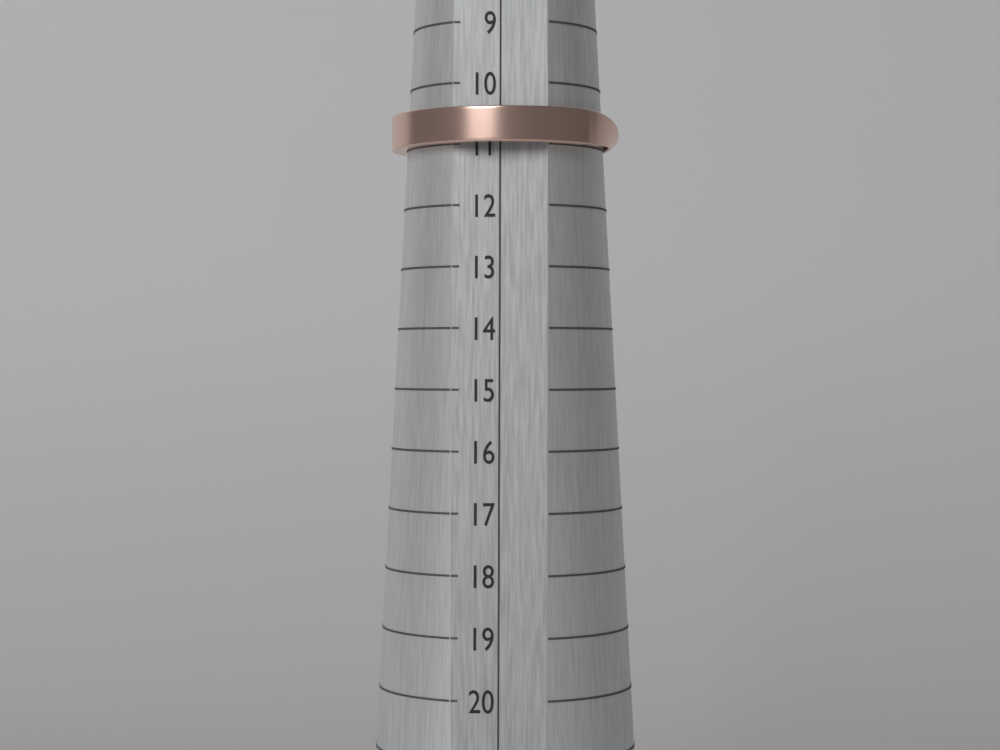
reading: 11 (no unit)
